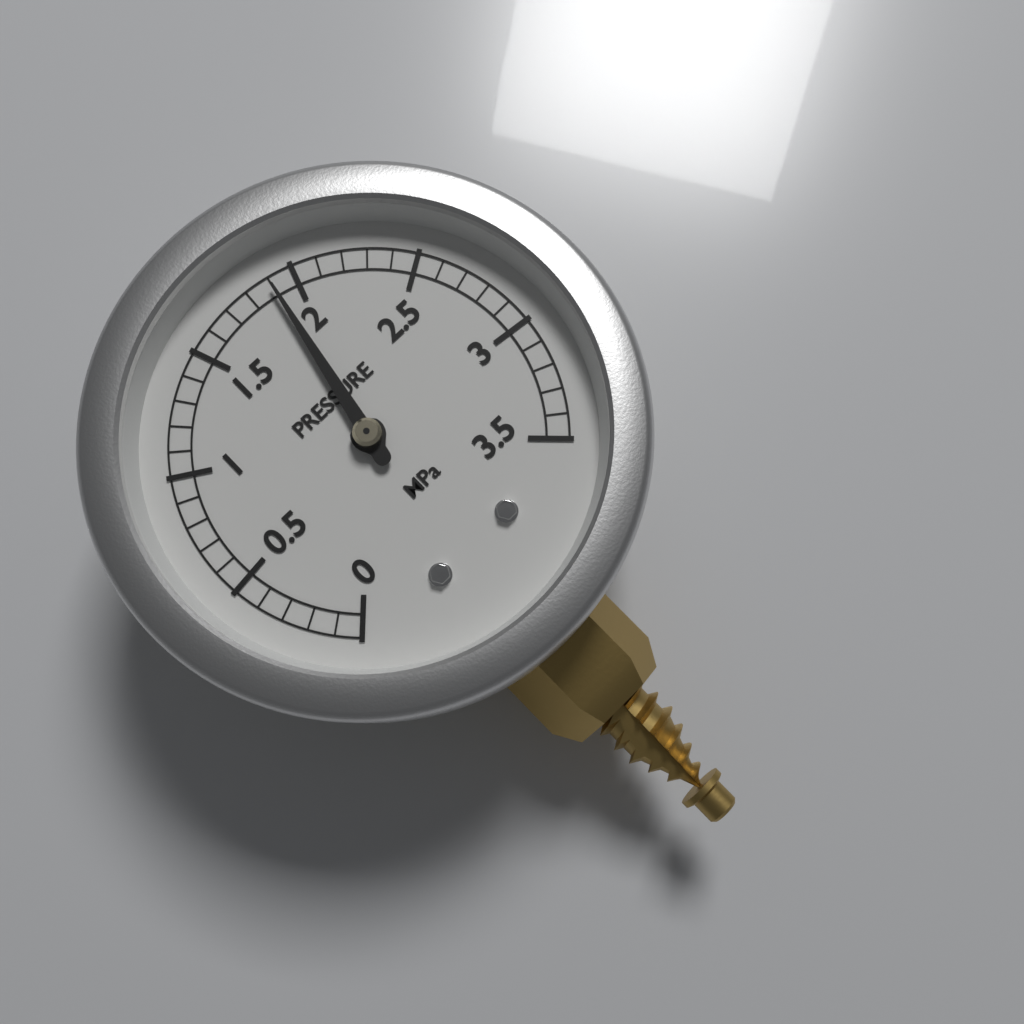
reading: 1.9 MPa
